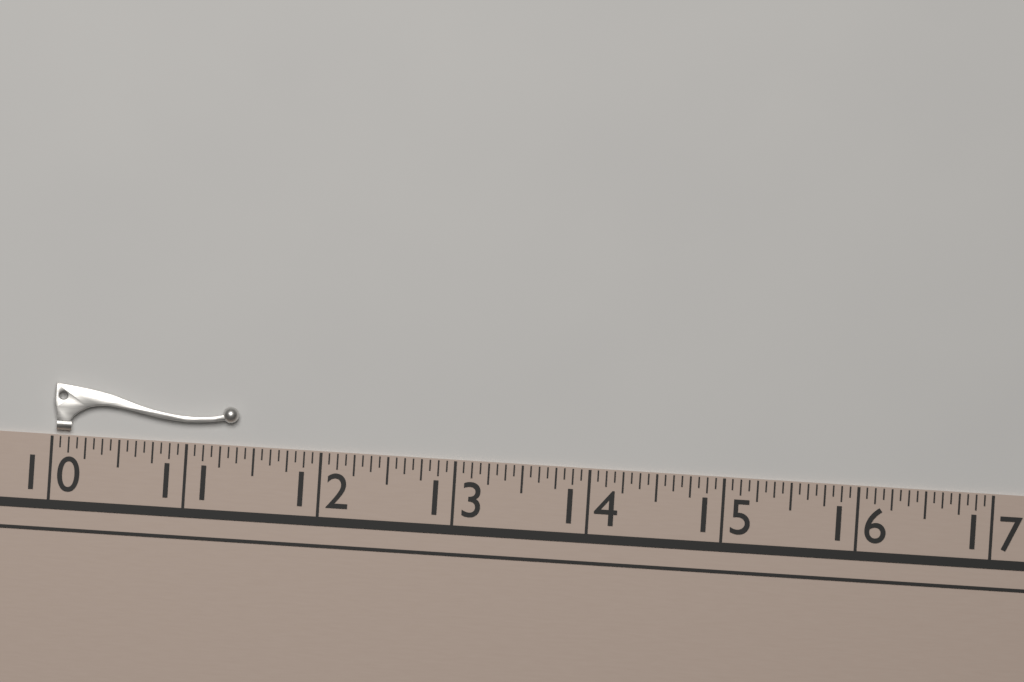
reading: 11.3750 (no unit)
